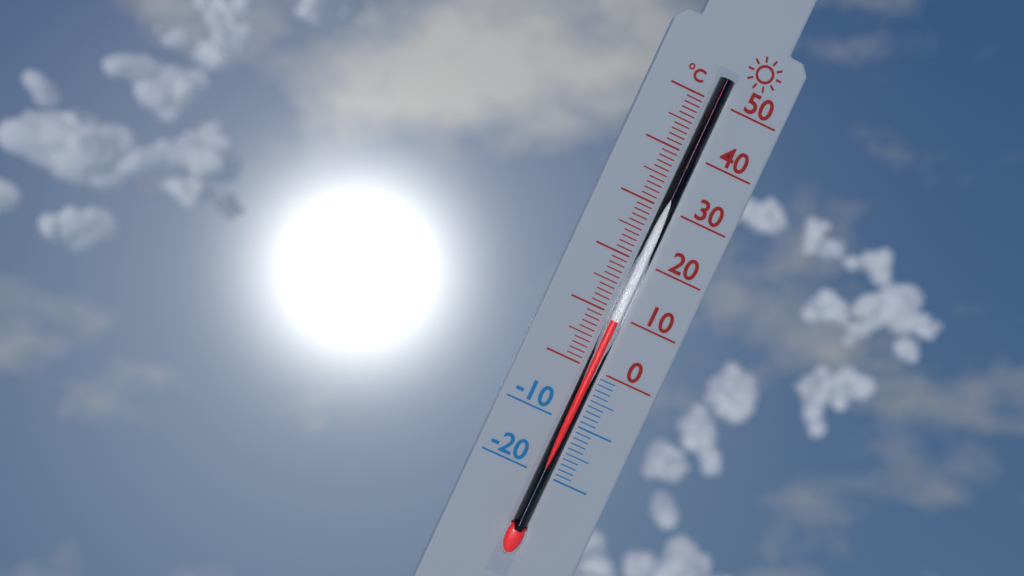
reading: 9 °C
